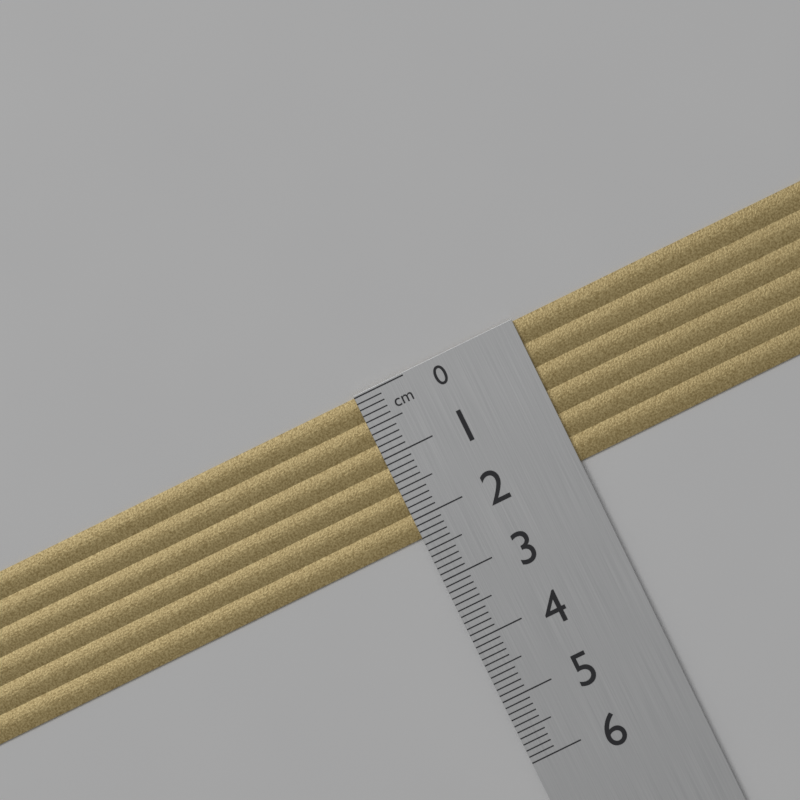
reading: 2.3 cm
